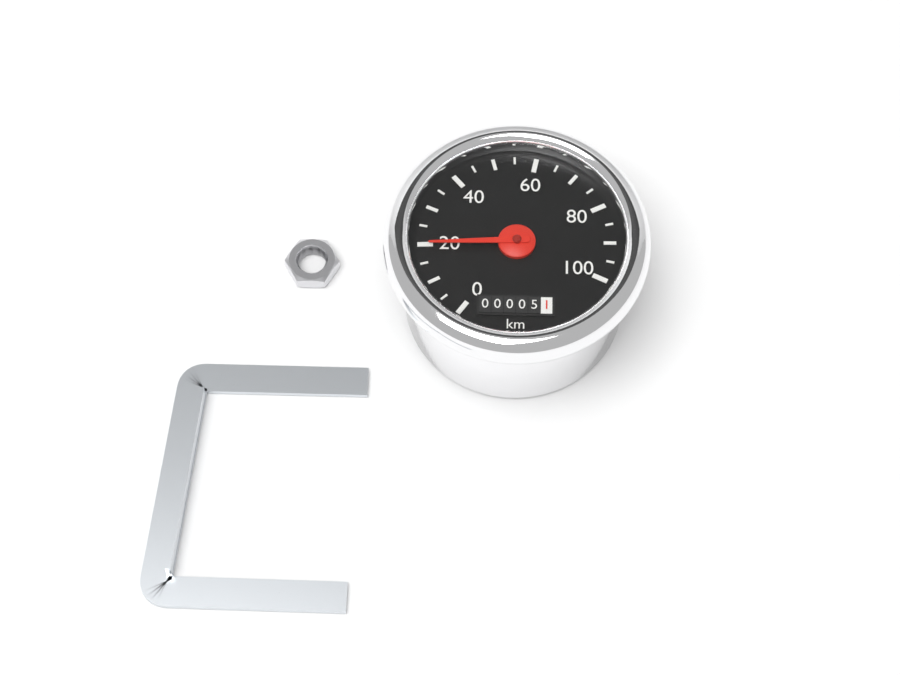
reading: 20 km/h
